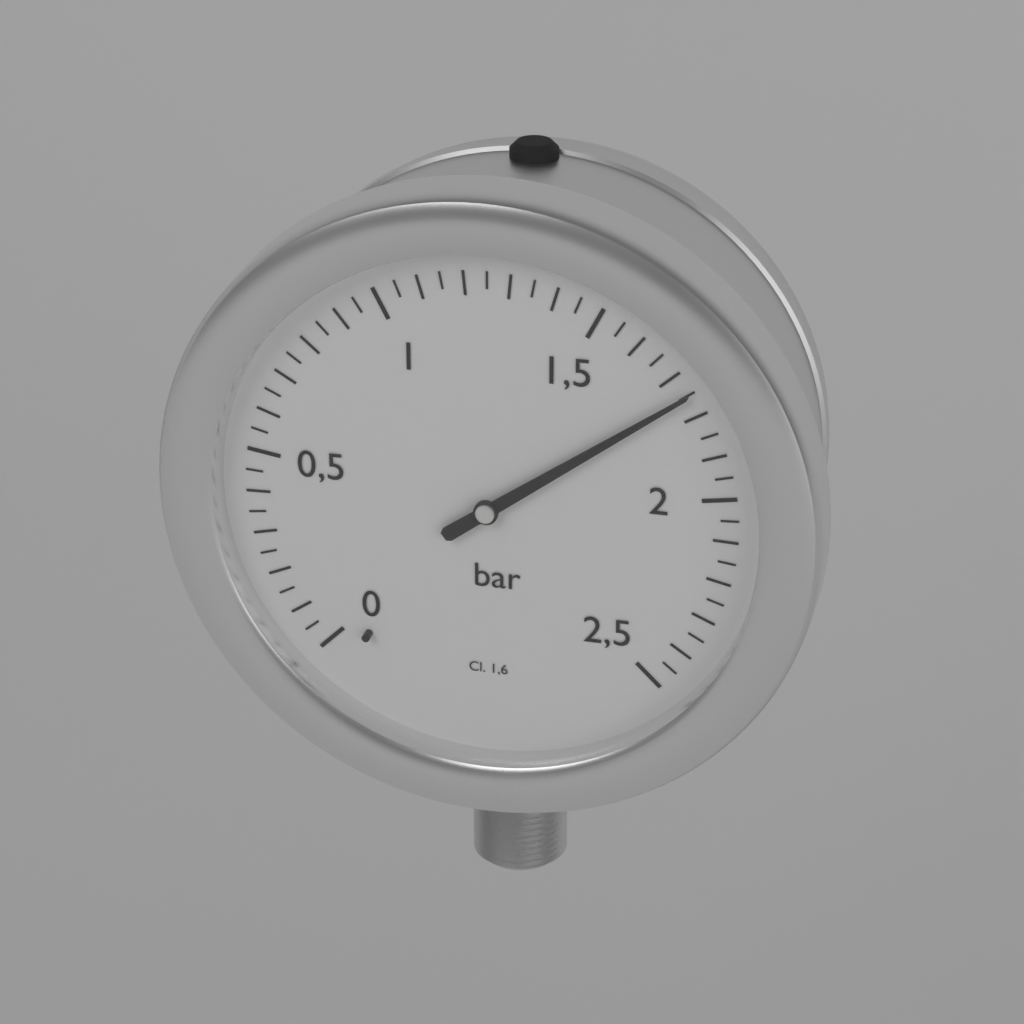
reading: 1.75 bar
